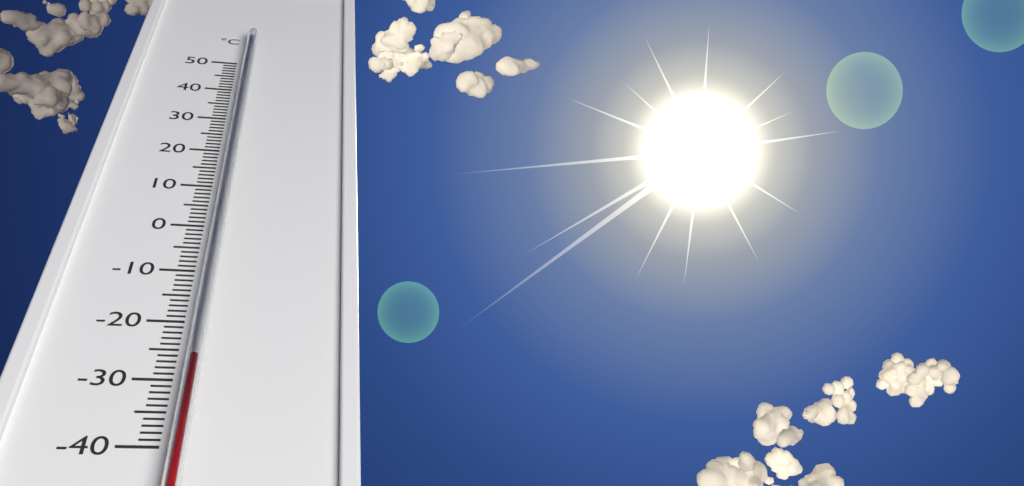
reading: -28 °C
